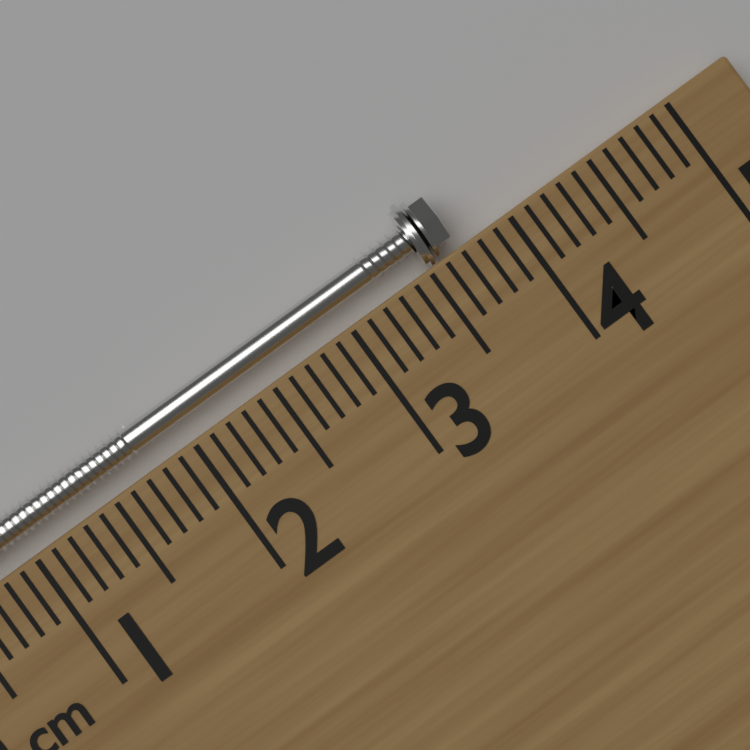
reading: 3.7 cm
